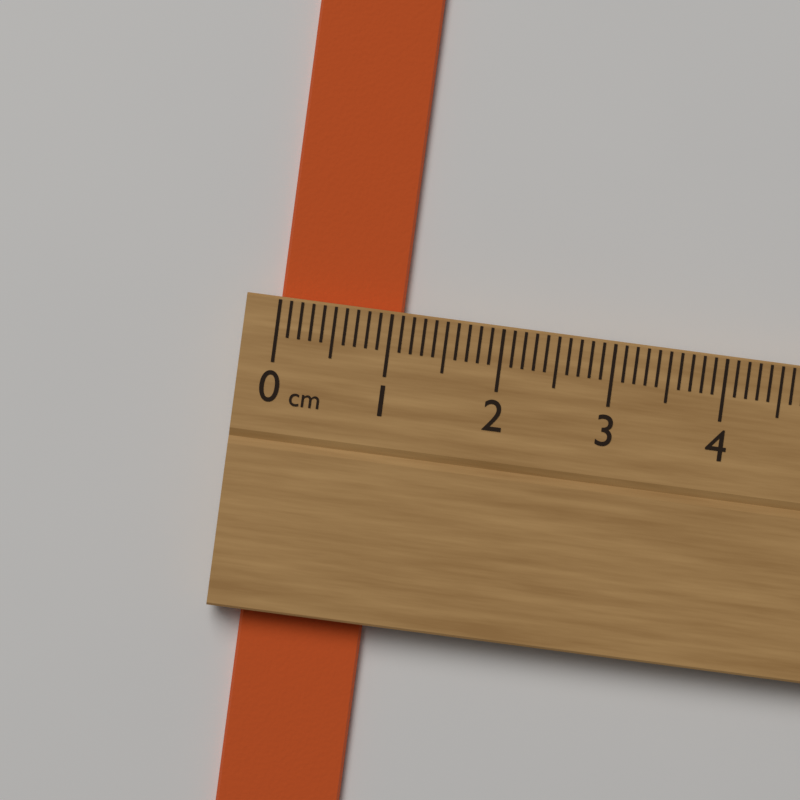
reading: 1.1 cm
